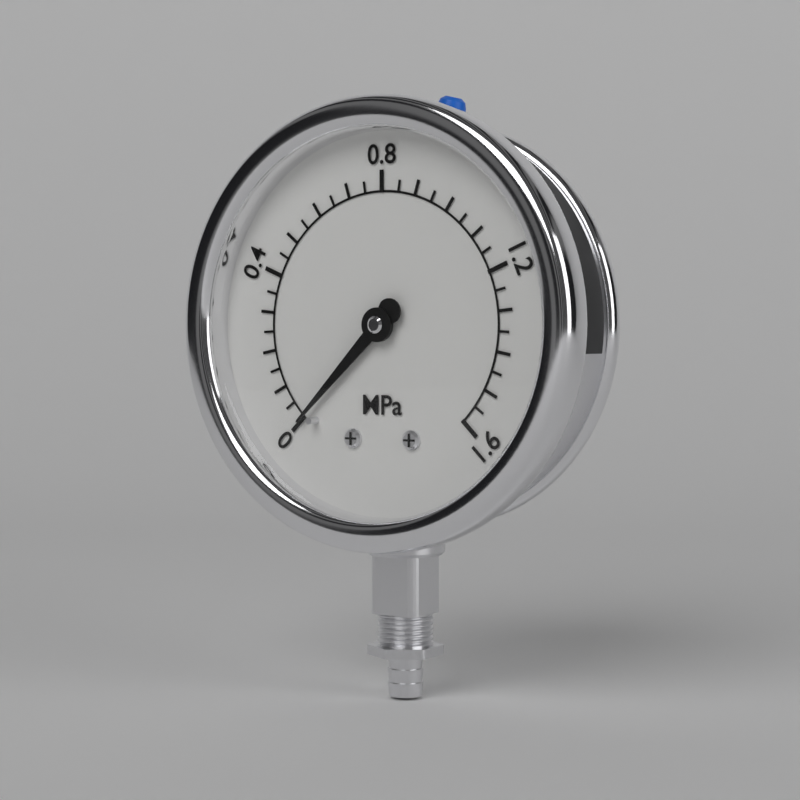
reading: 0.00 MPa
